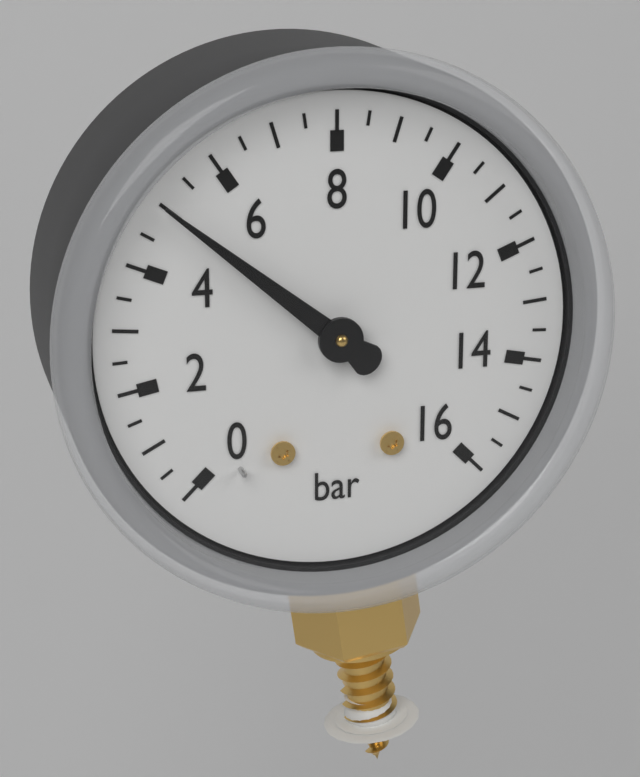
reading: 5.0 bar
